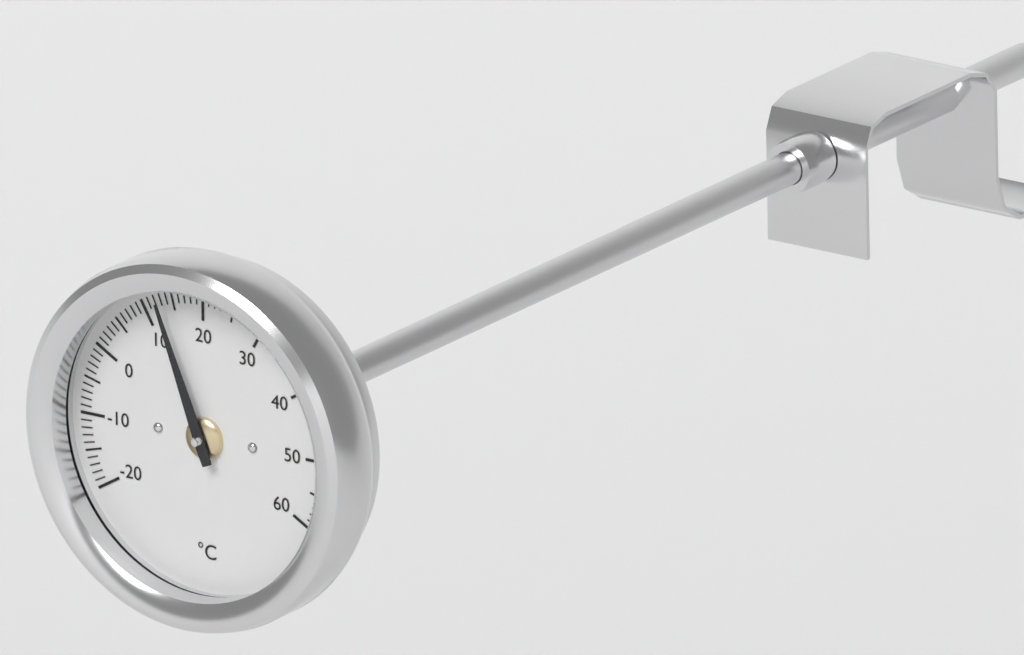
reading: 13 °C
